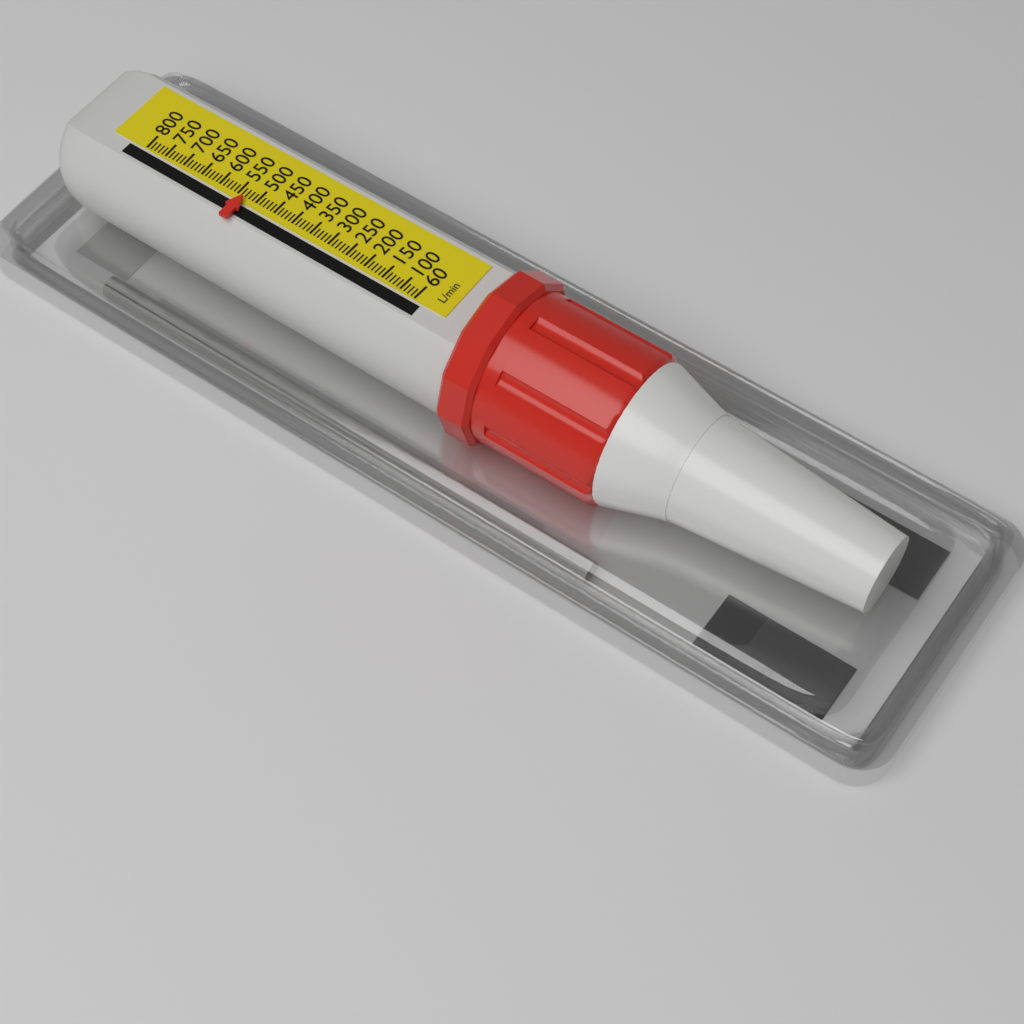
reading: 530 L/min
